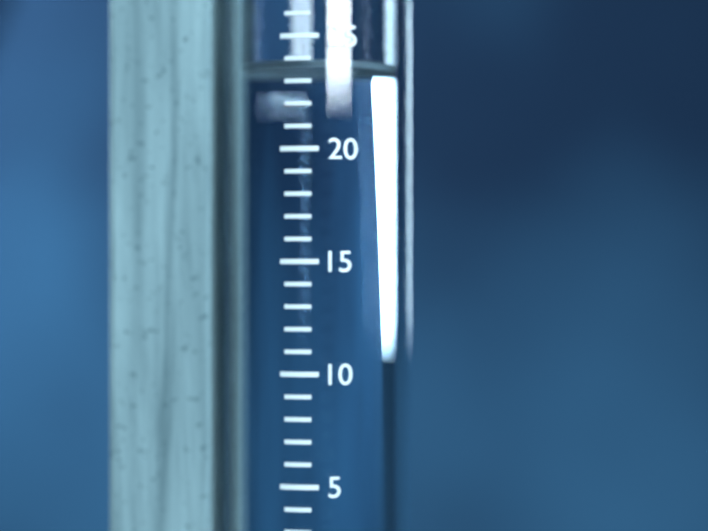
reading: 24 mm
